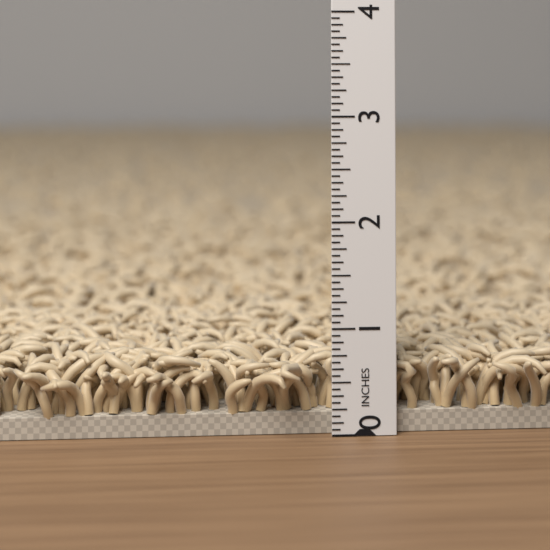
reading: 0.7500 in
